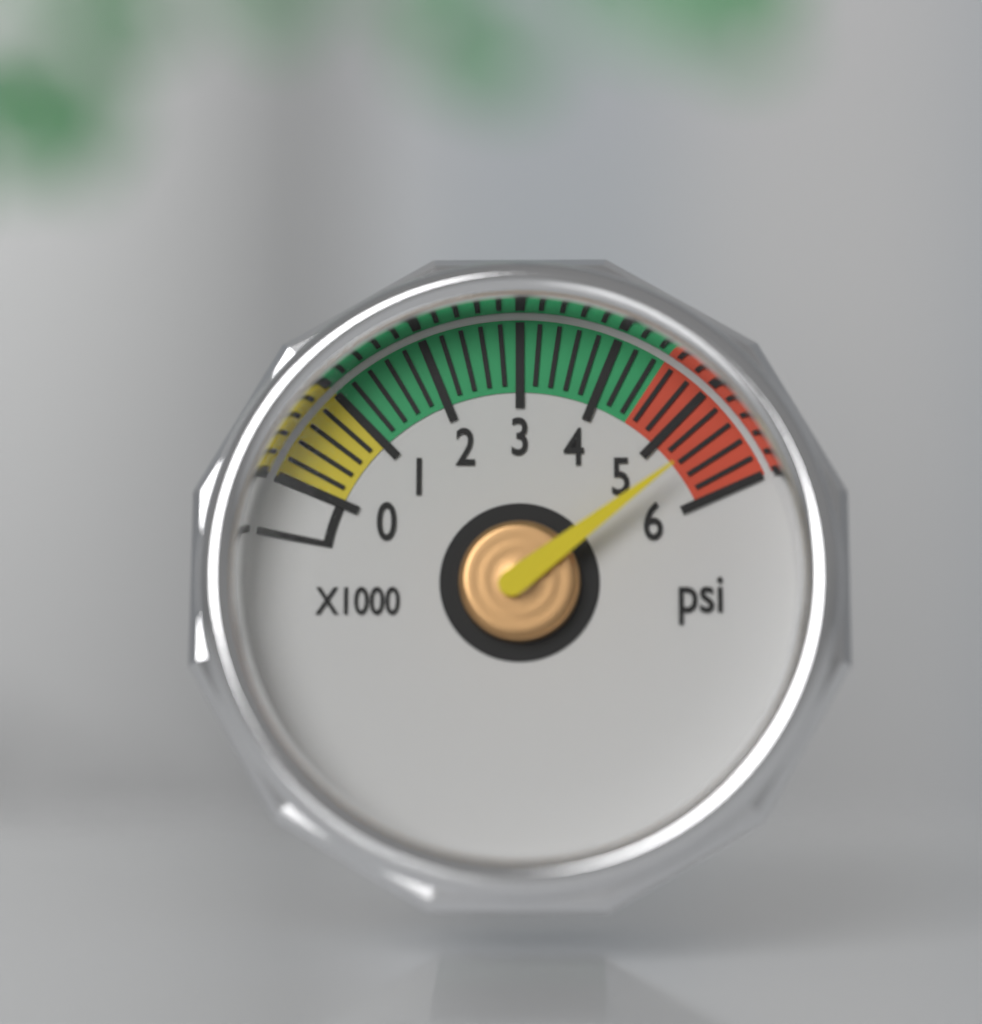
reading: 5400 psi
